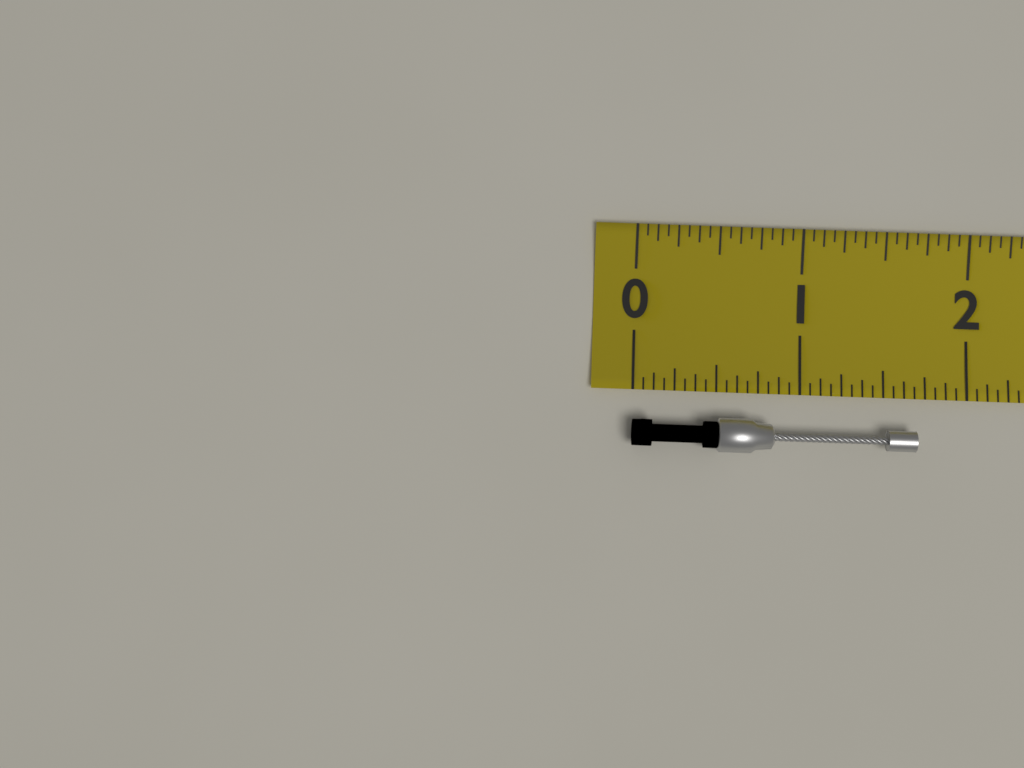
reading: 1.6875 (no unit)
